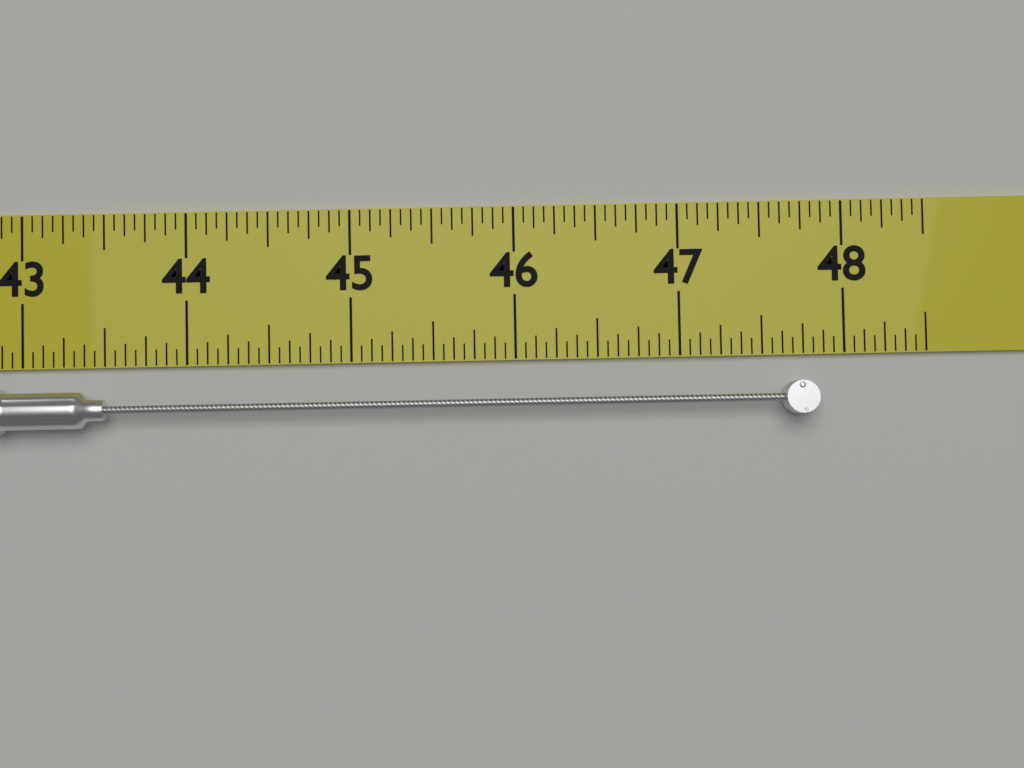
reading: 47.8125 in
